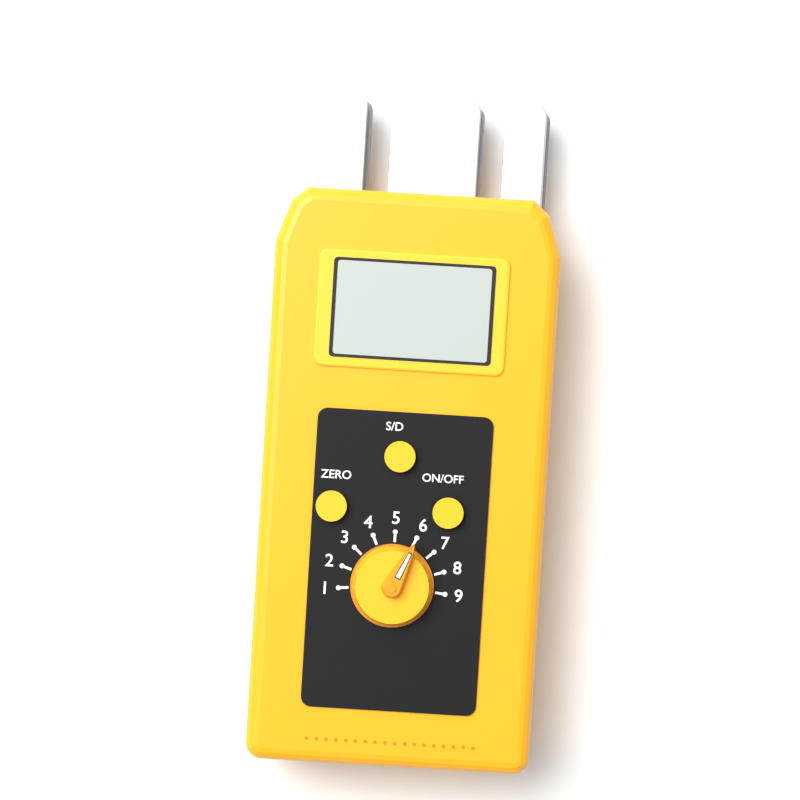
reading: 6 (no unit)
